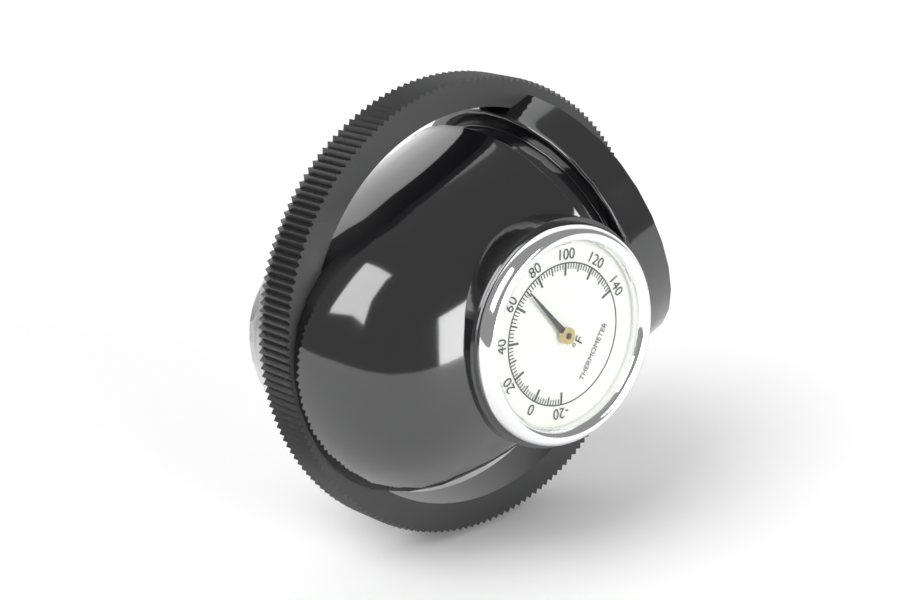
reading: 70 °F
